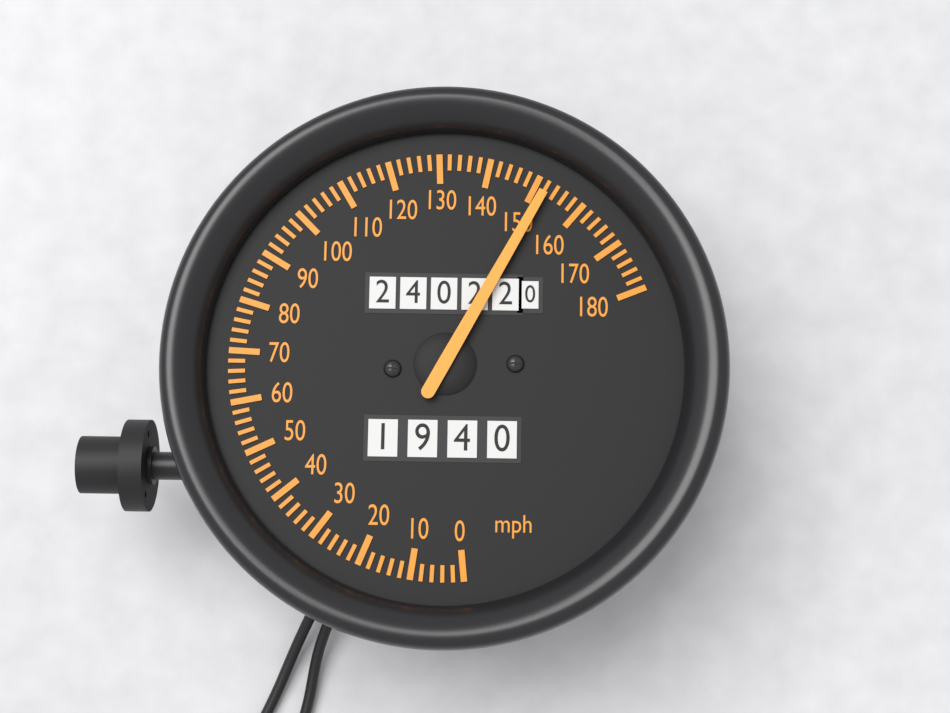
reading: 152 mph
